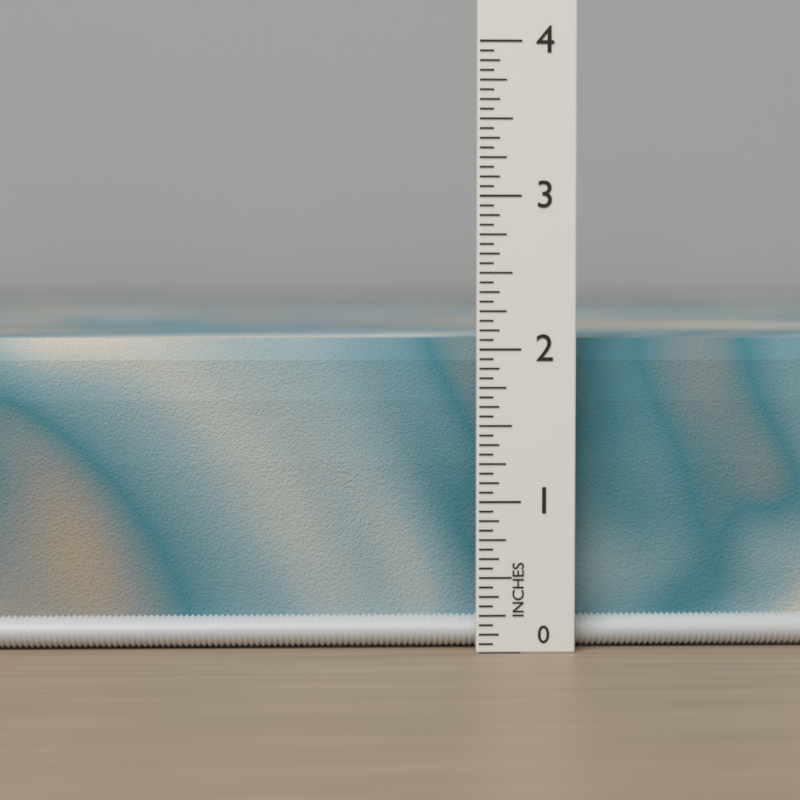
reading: 2.0625 in
